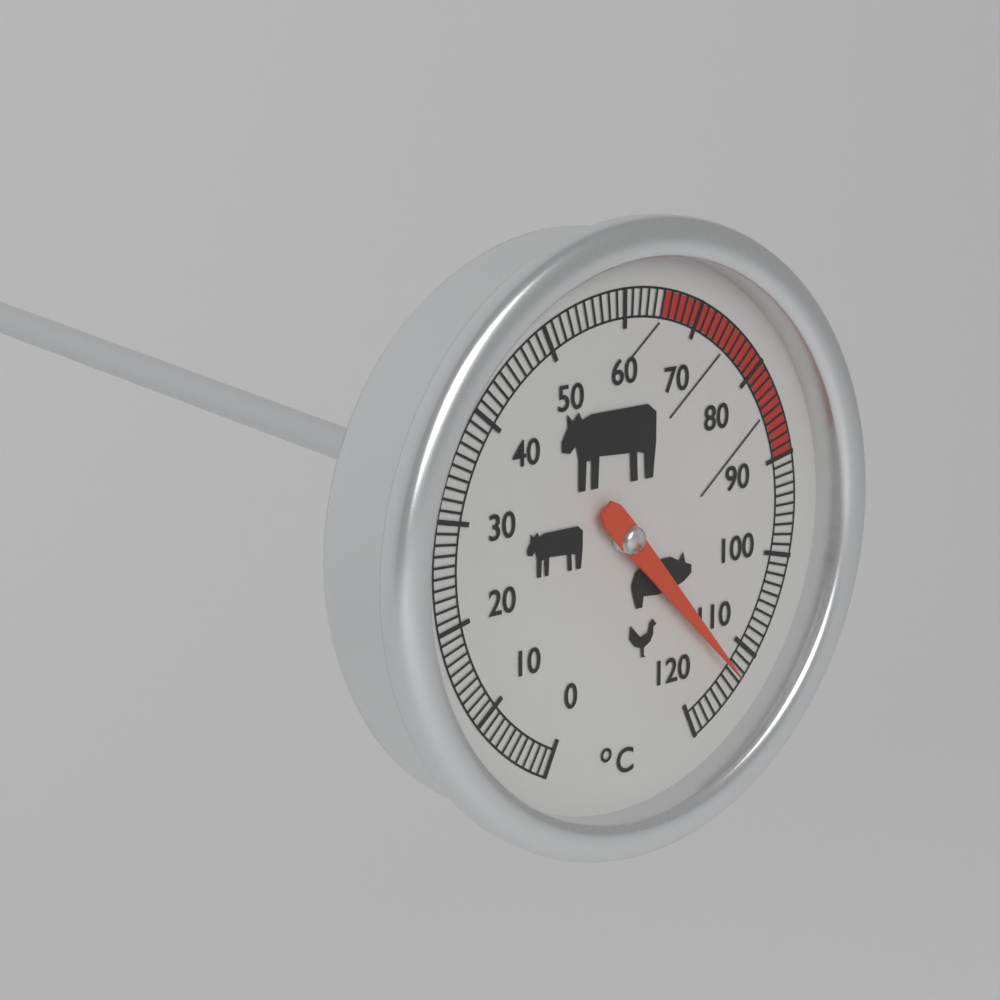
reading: 113 °C
